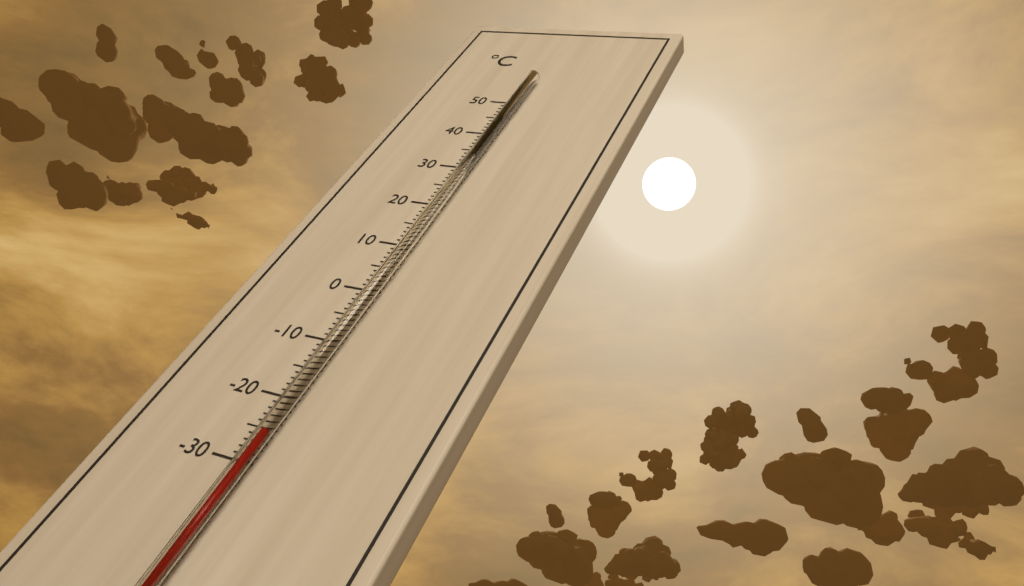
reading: -26 °C
